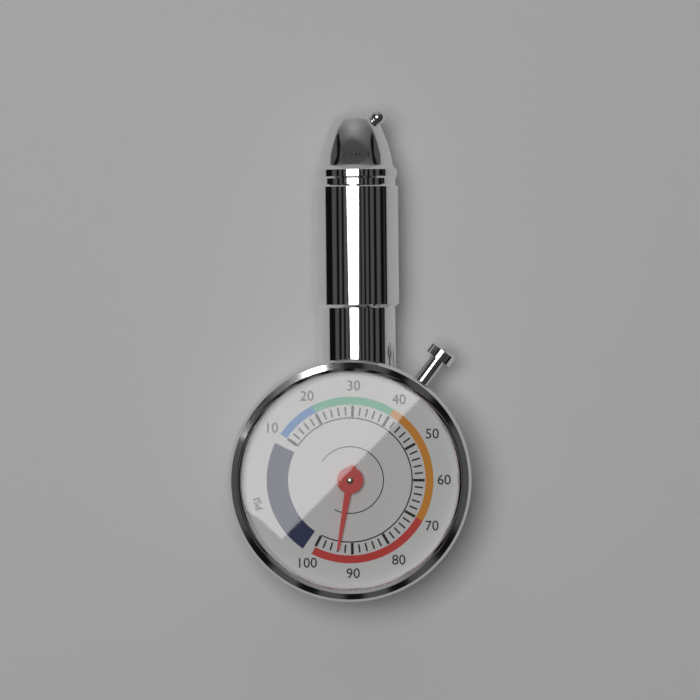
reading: 94 psi
